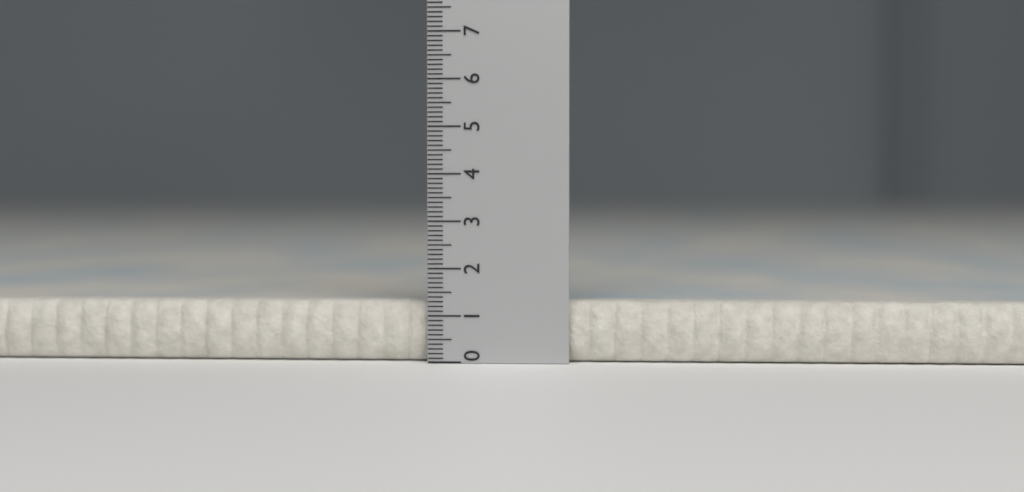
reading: 1.3 (no unit)
